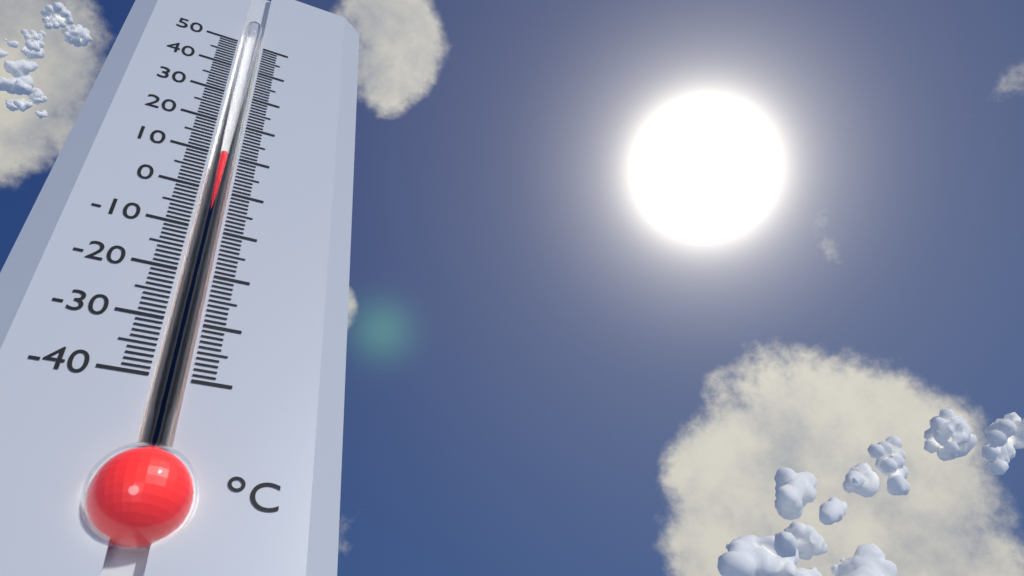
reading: 10 °C
